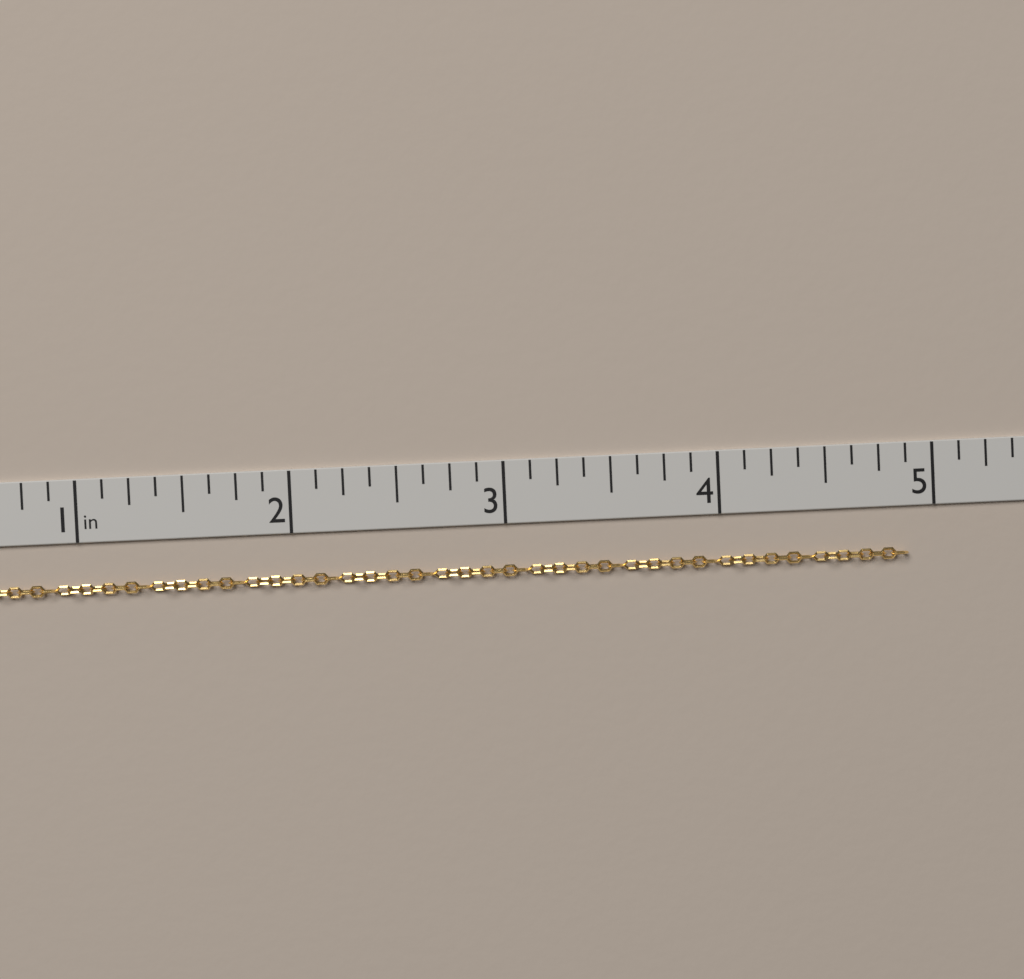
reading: 4.875 in
